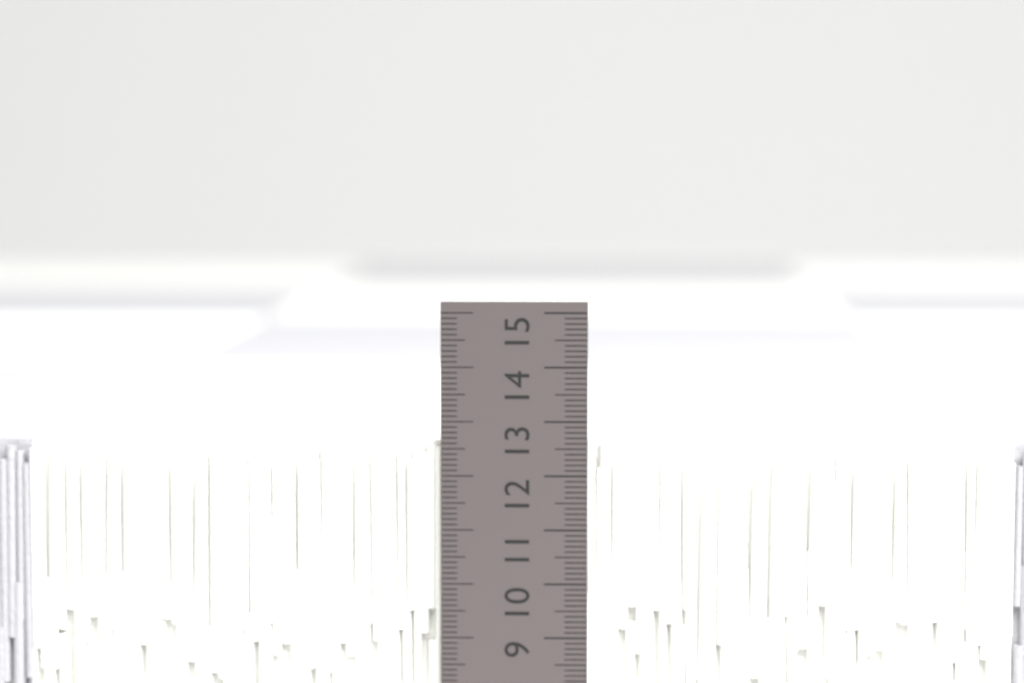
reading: 12.6 cm
